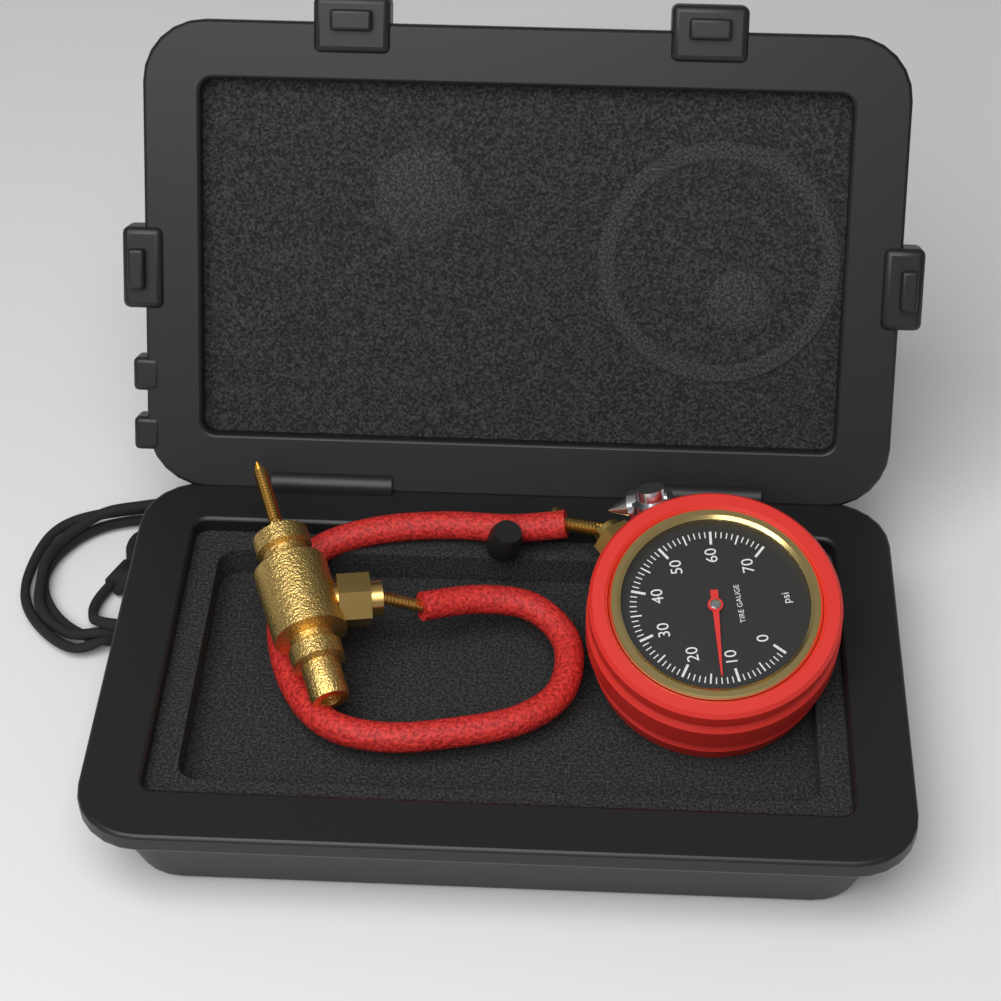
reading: 13 psi
